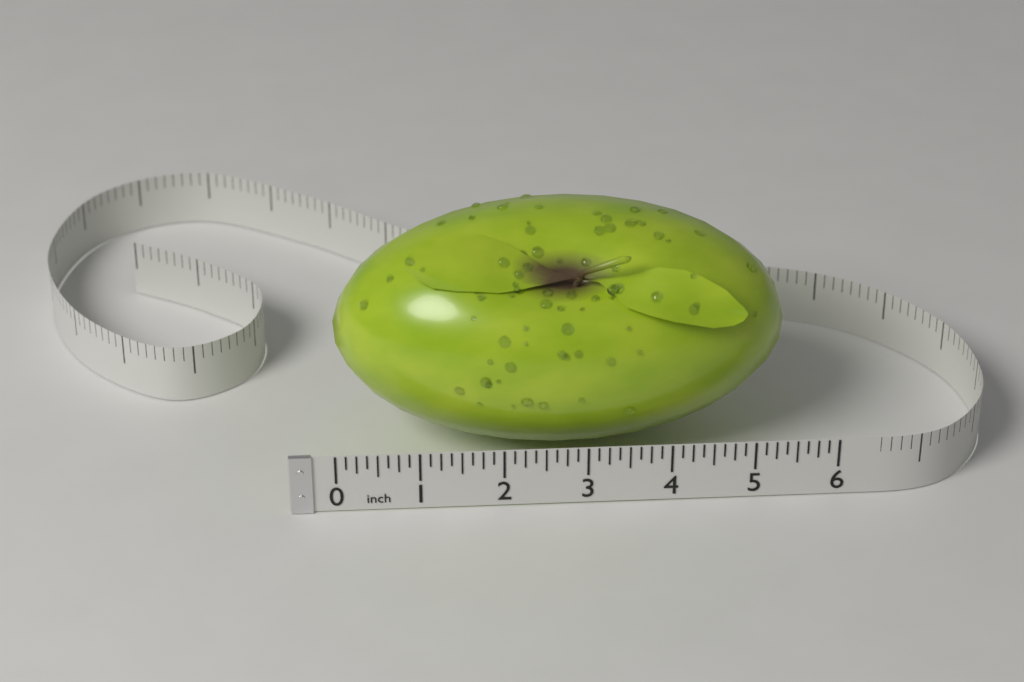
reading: 5.500 in
